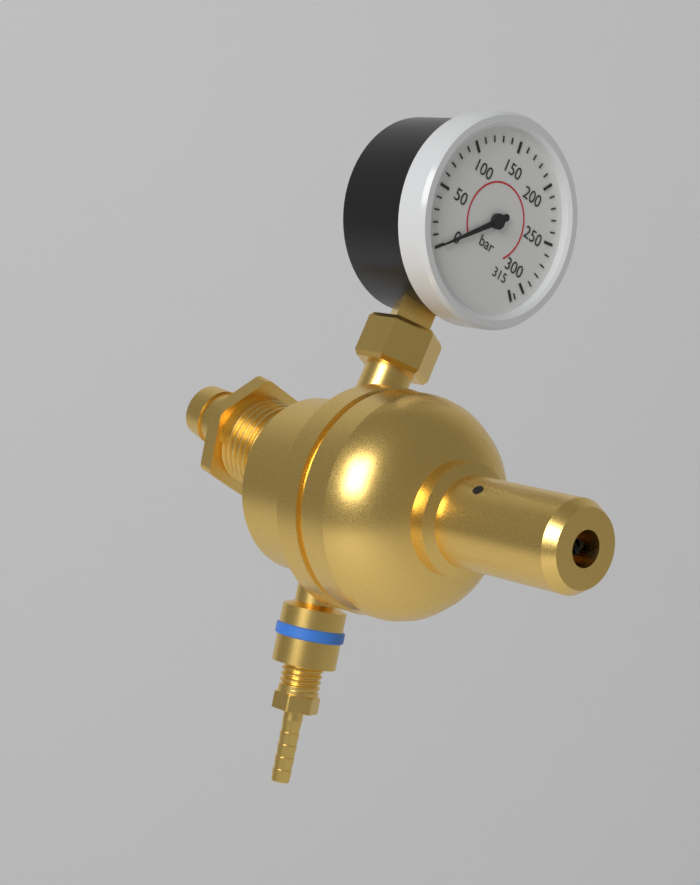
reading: 0 bar
